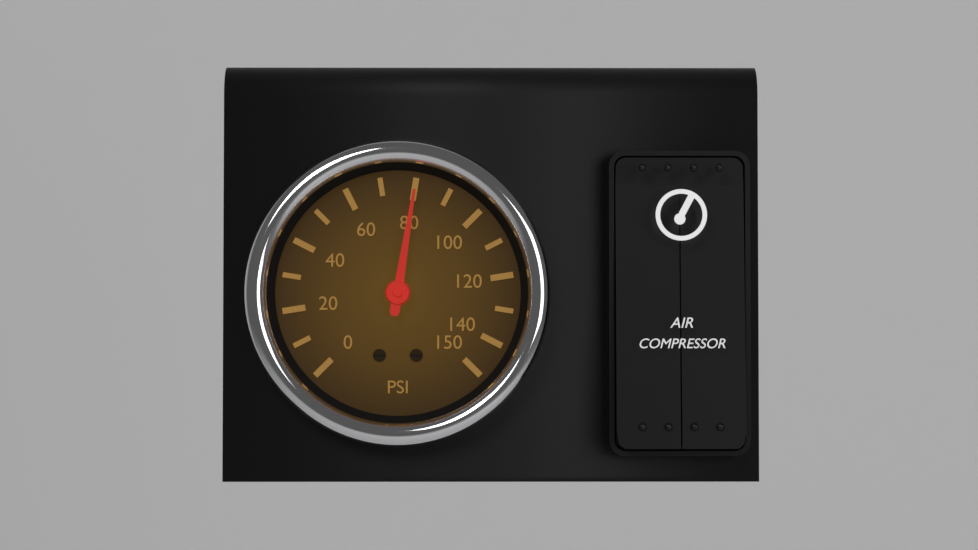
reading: 80 psi
